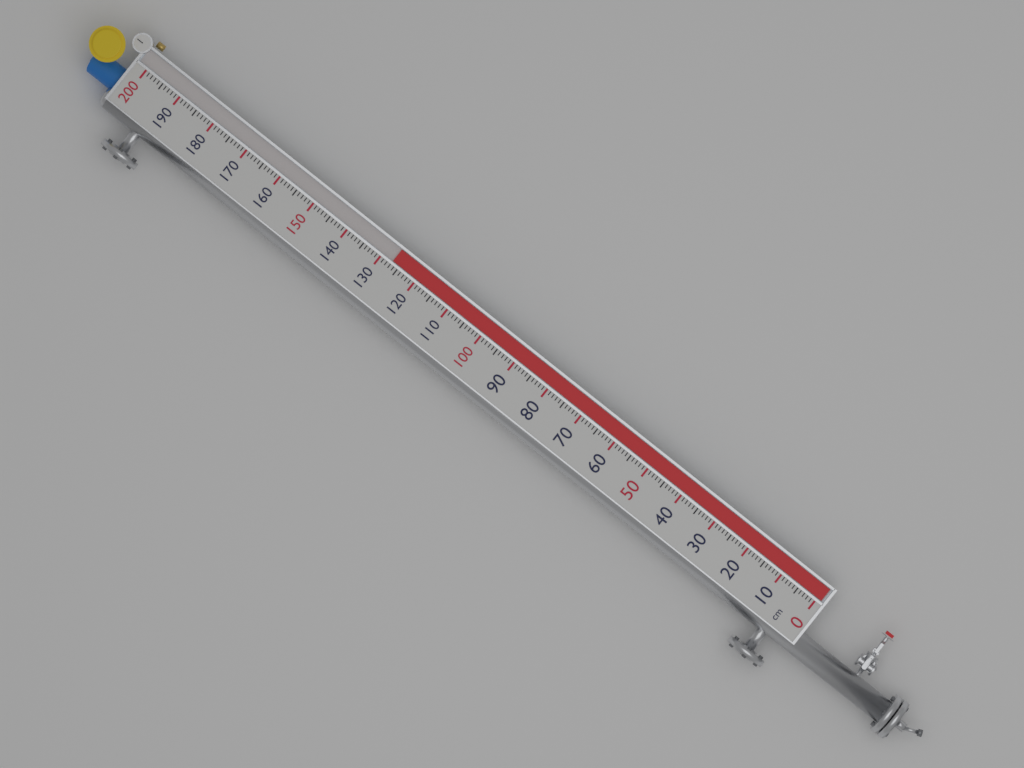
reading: 127 cm
